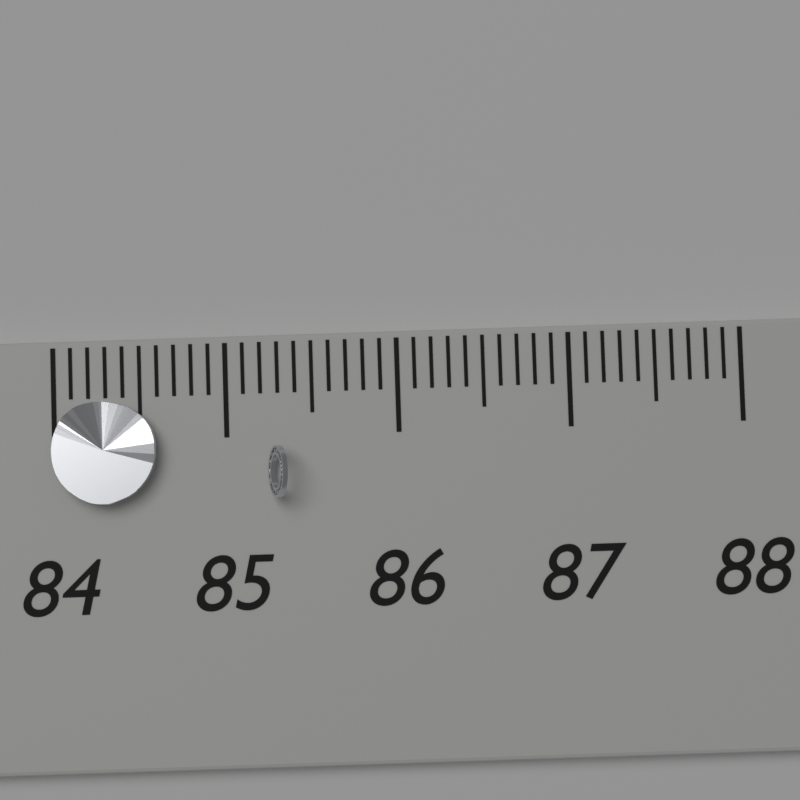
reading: 84.6 (no unit)
